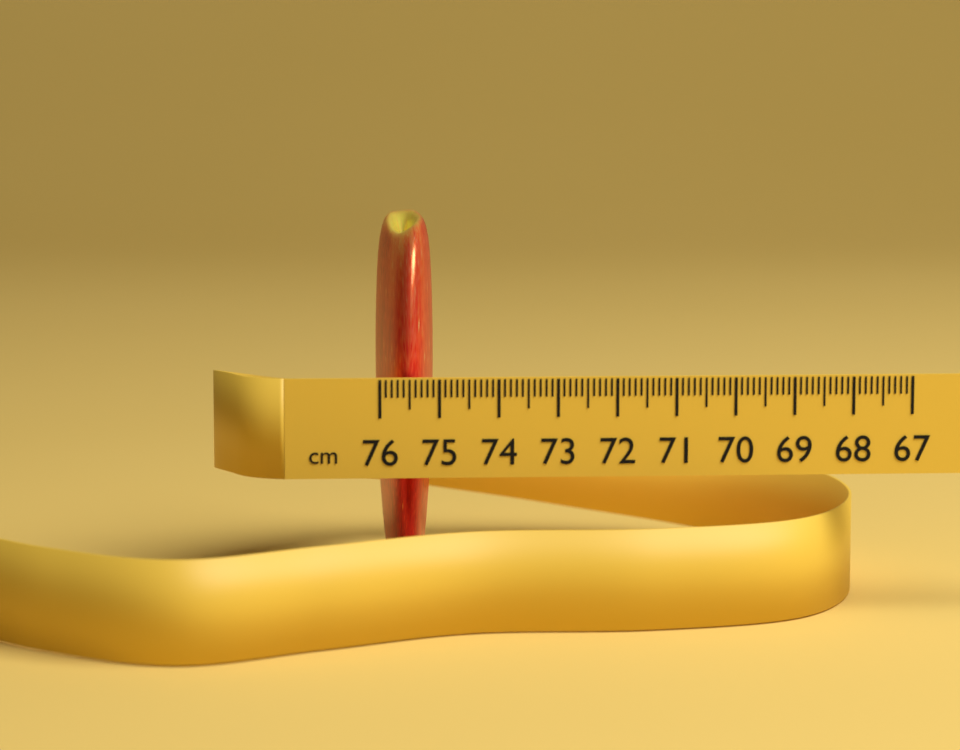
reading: 75.0 cm
